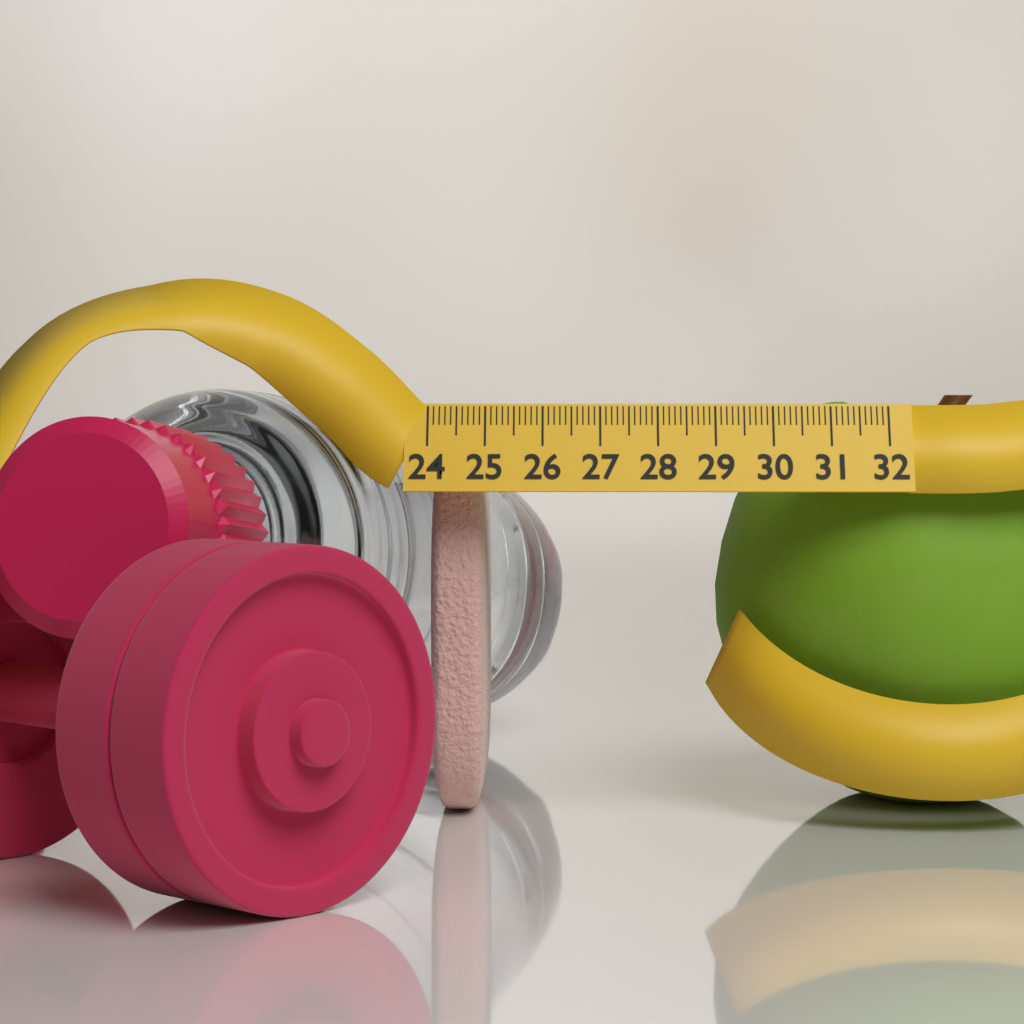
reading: 25.0 (no unit)
